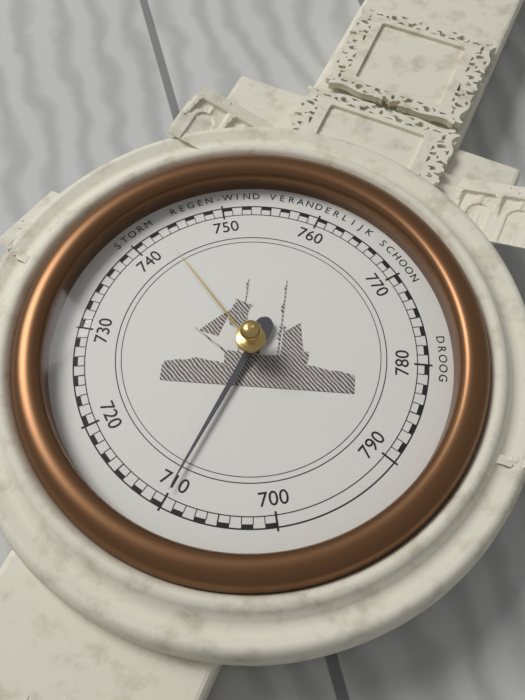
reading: 710 mmHg
